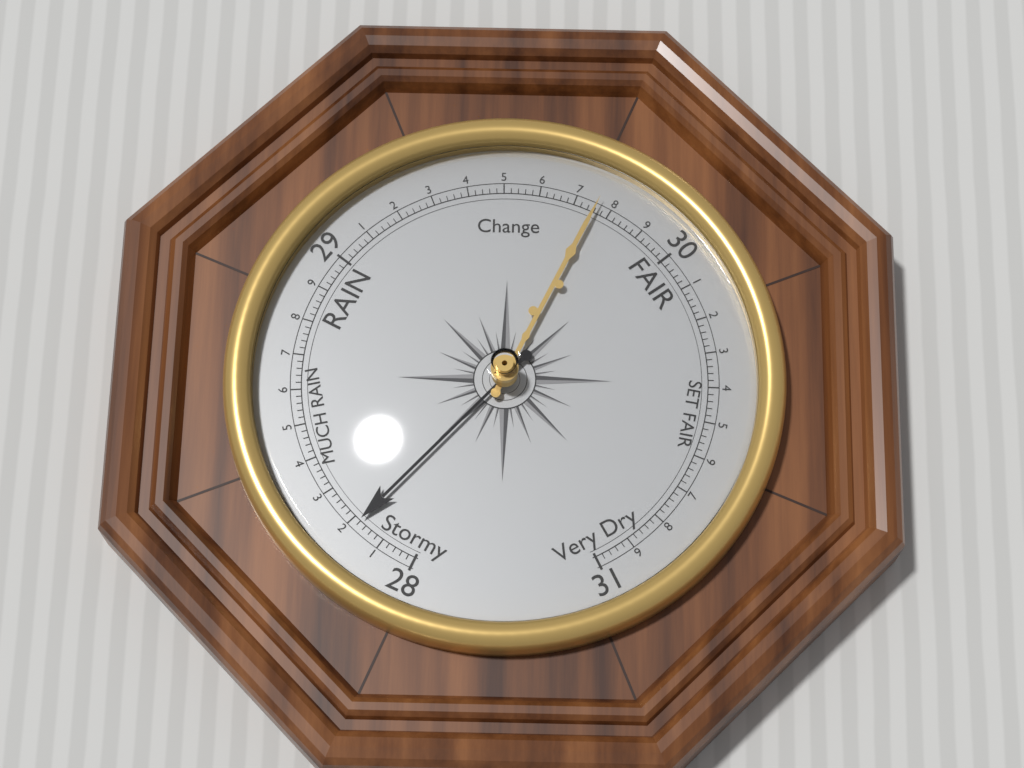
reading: 28.18 (no unit)
